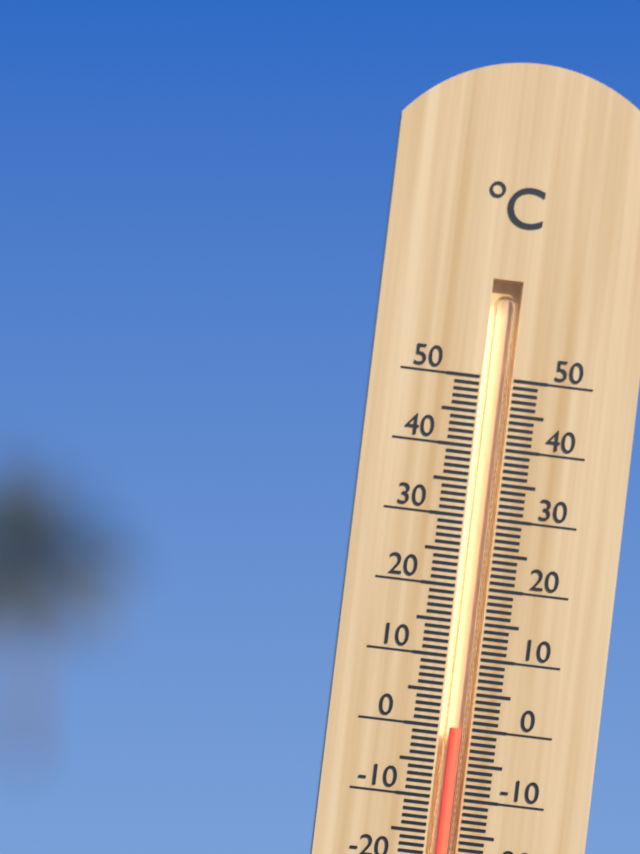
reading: 0 °C
